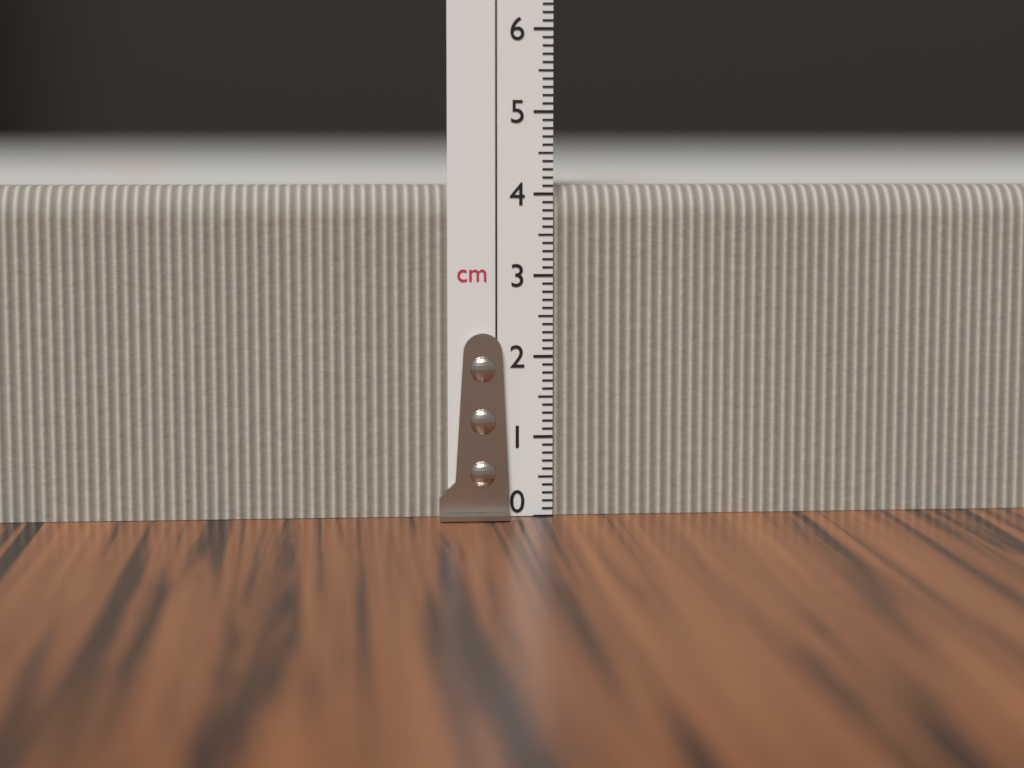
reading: 4.1 cm
